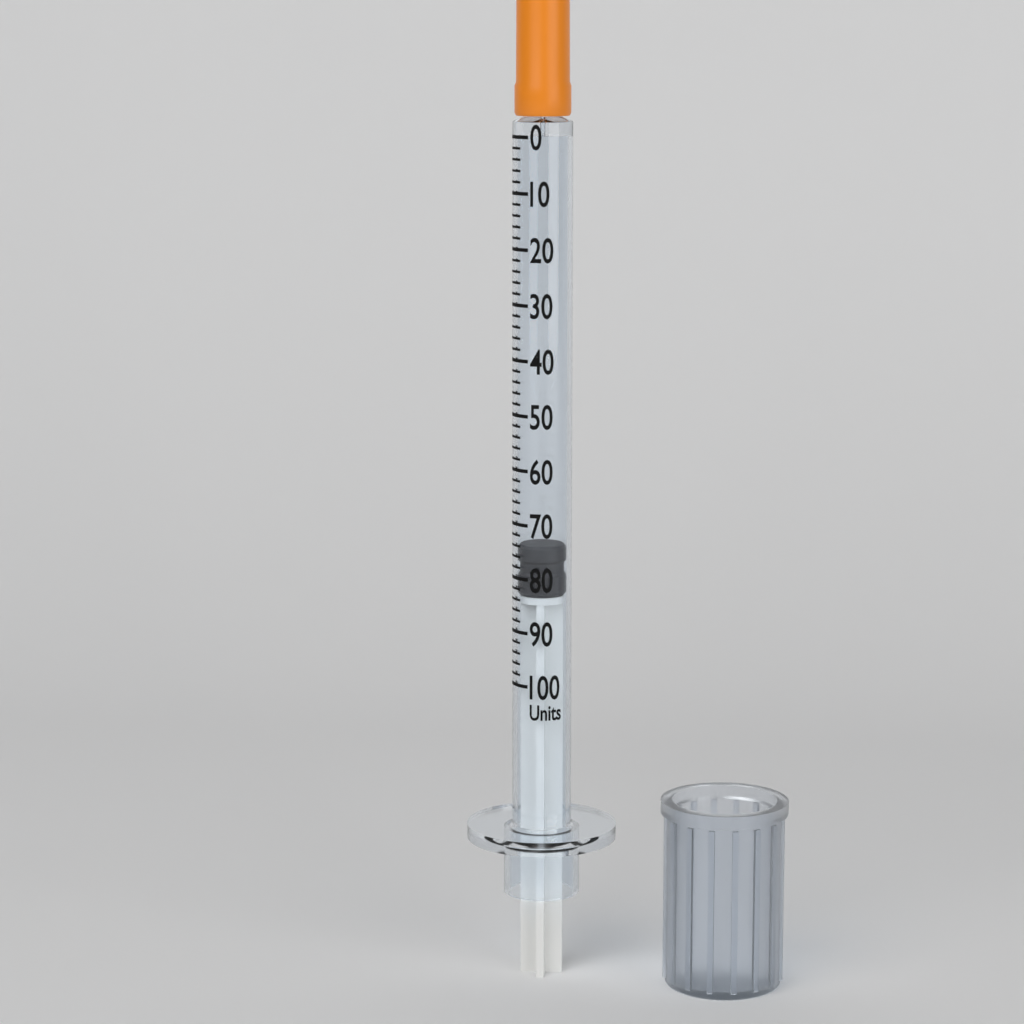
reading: 74 units
